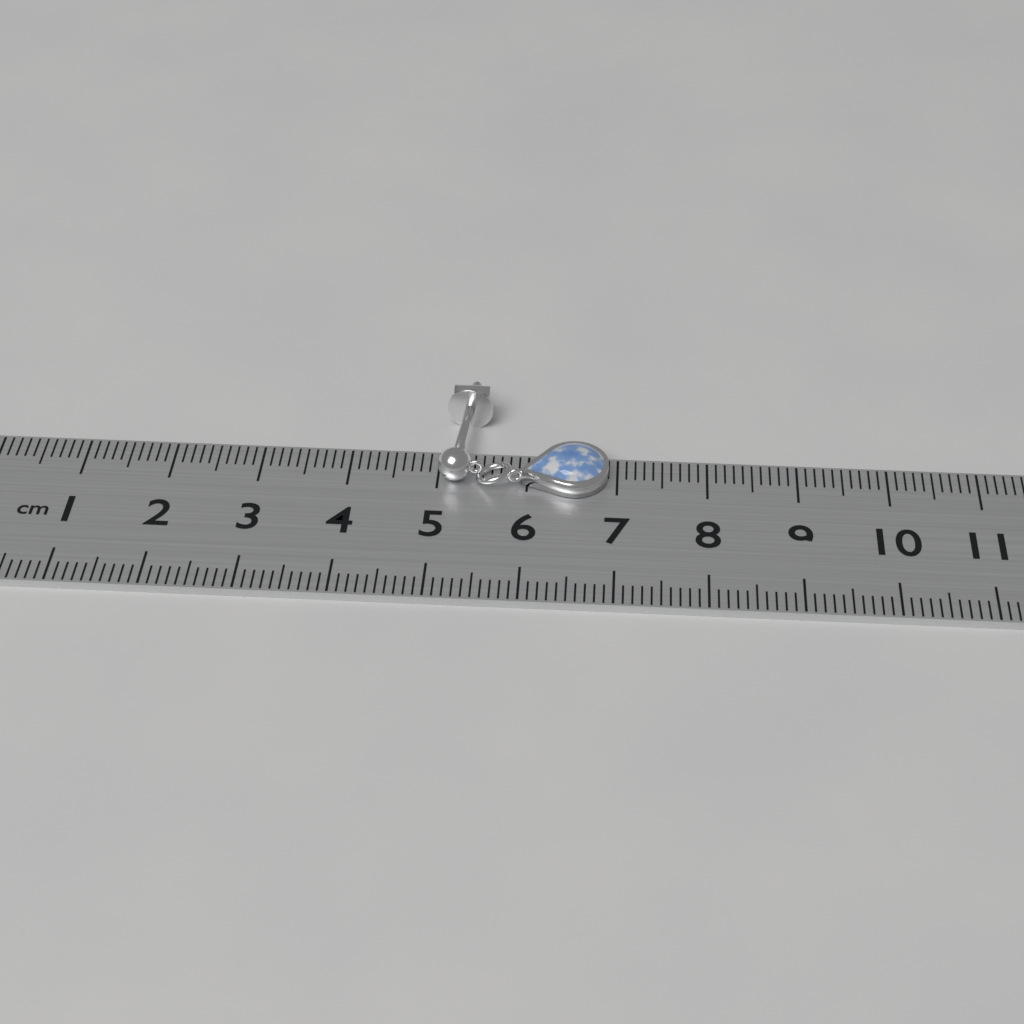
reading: 6.9 cm
